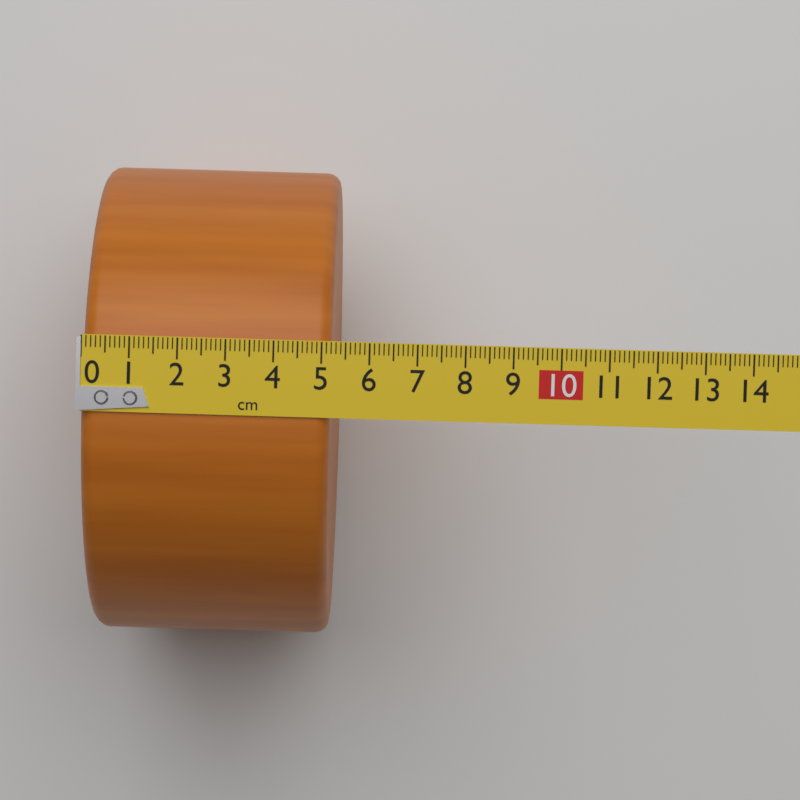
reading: 5.2 cm
